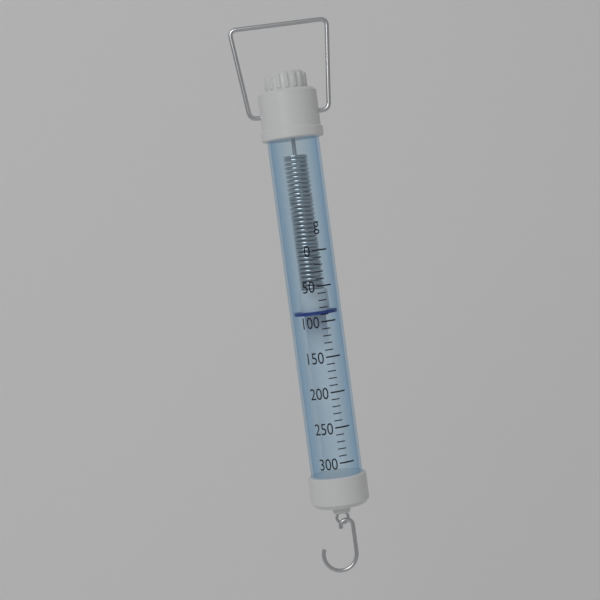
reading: 90 g
